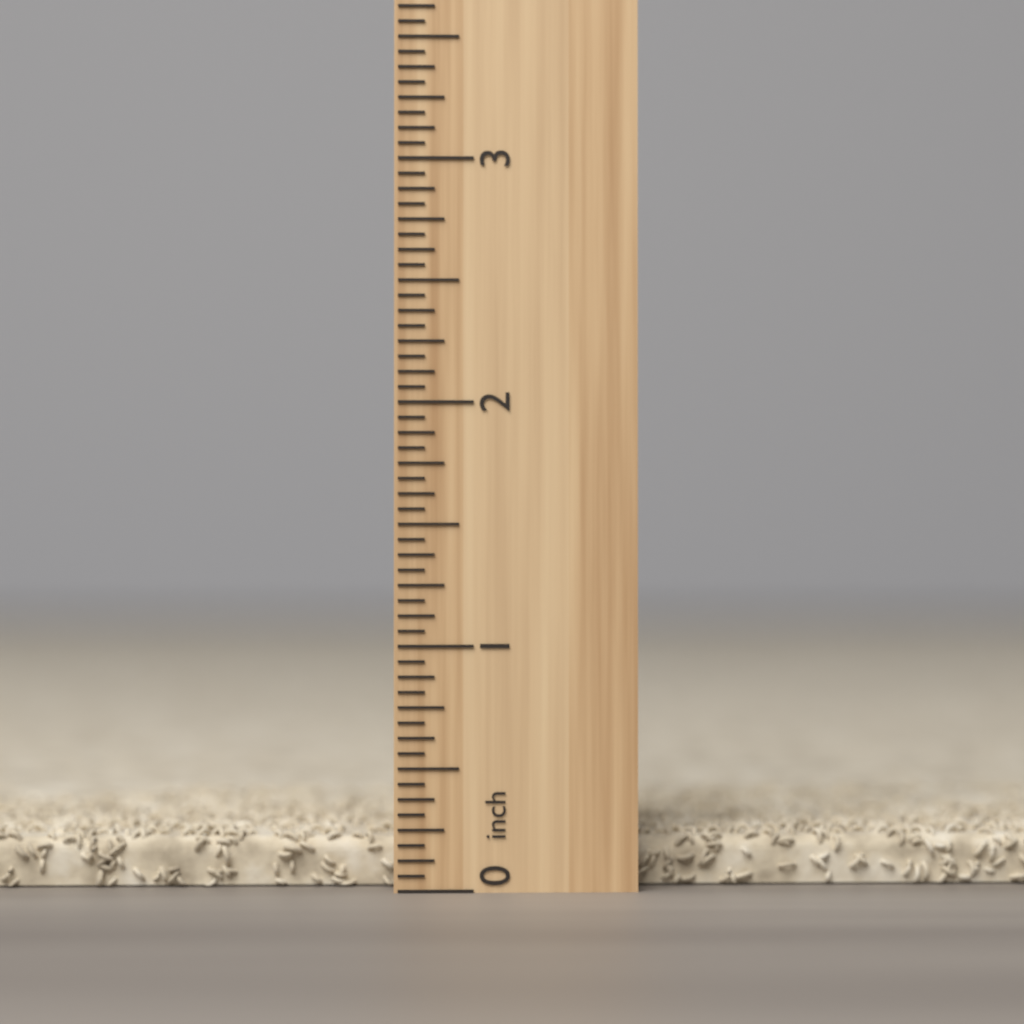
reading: 0.2500 inch
